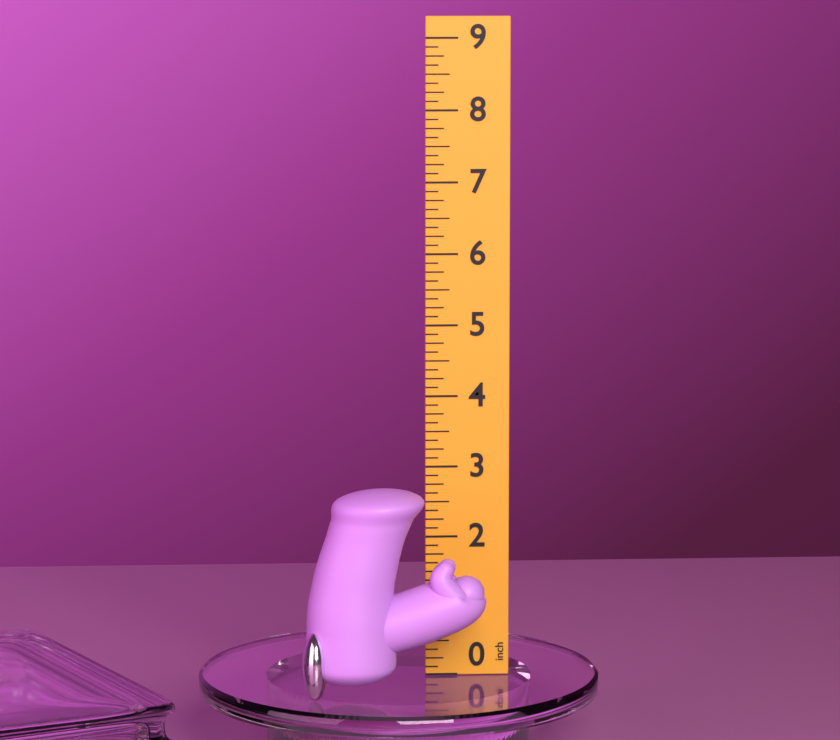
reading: 2.875 inch
